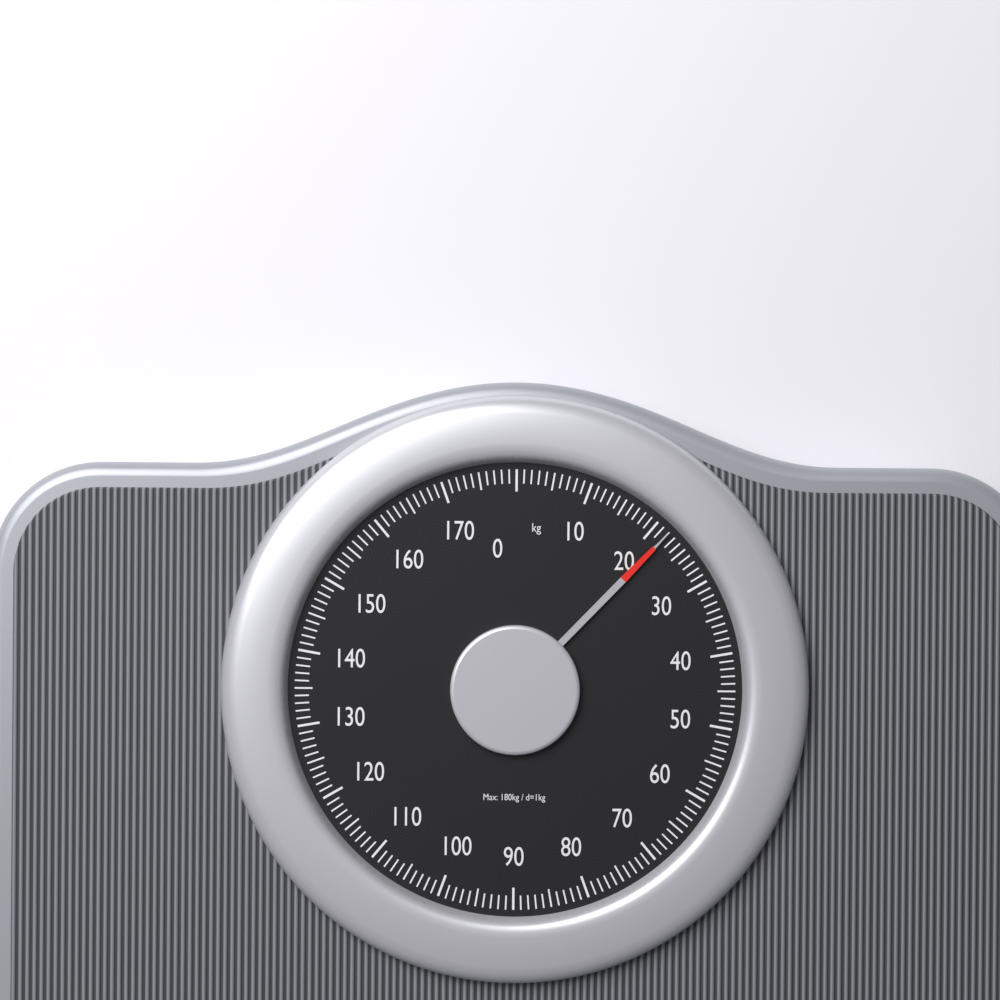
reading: 22 kg
